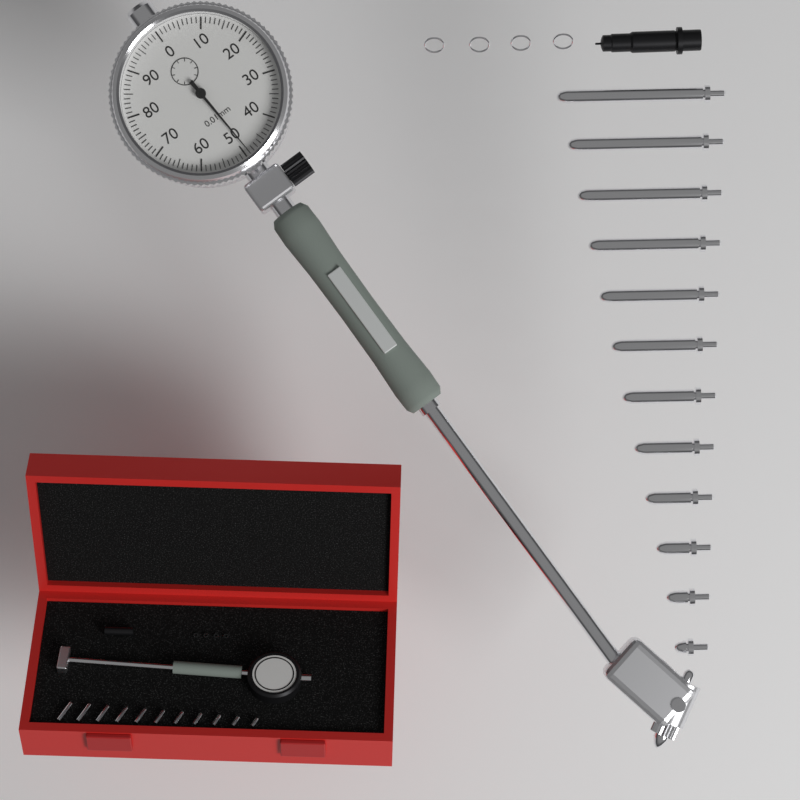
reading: 0.49 mm
